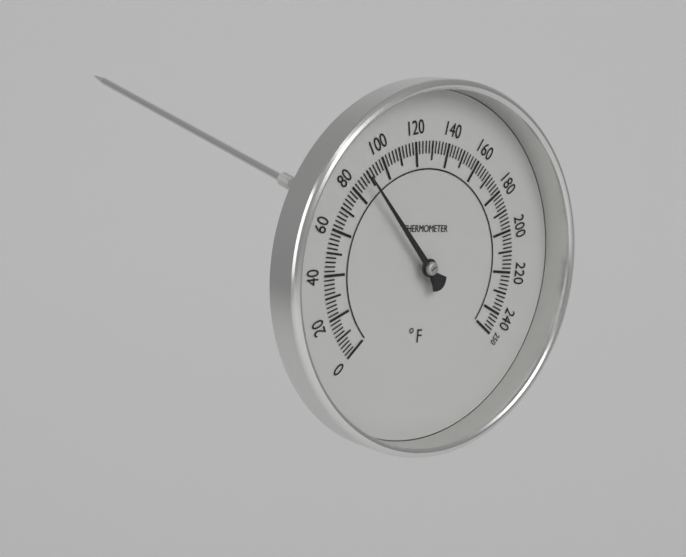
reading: 88 °F
